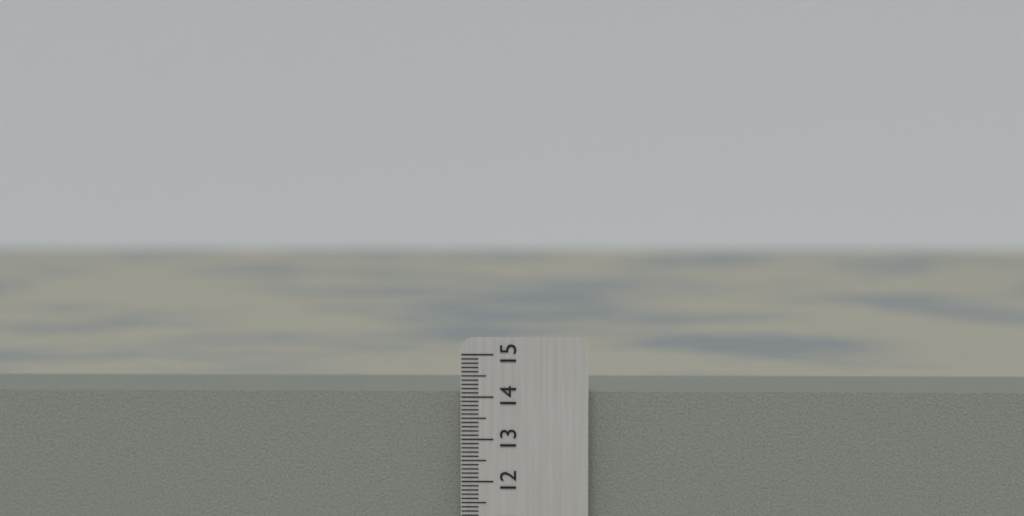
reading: 14.1 cm
